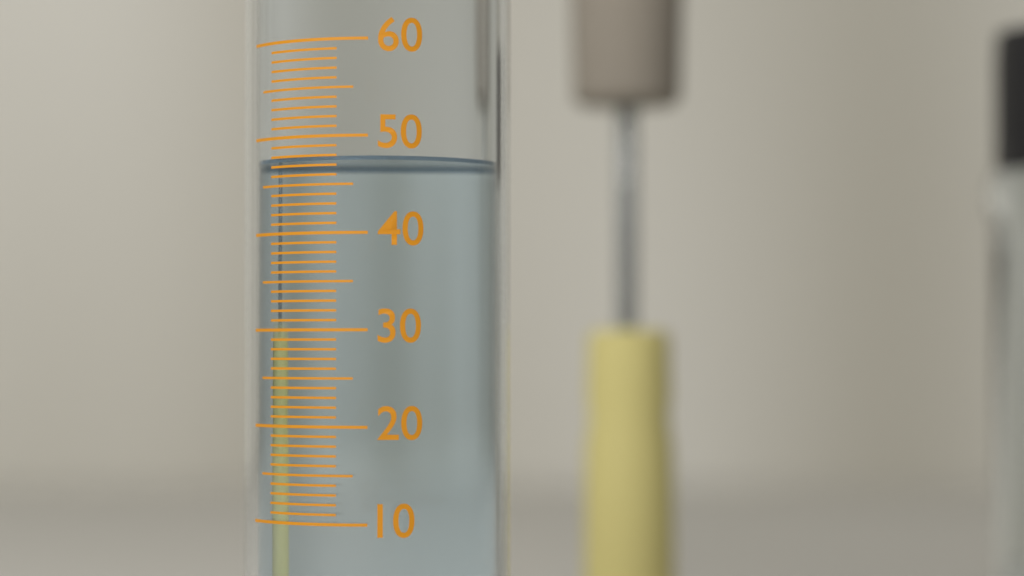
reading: 48 (no unit)
